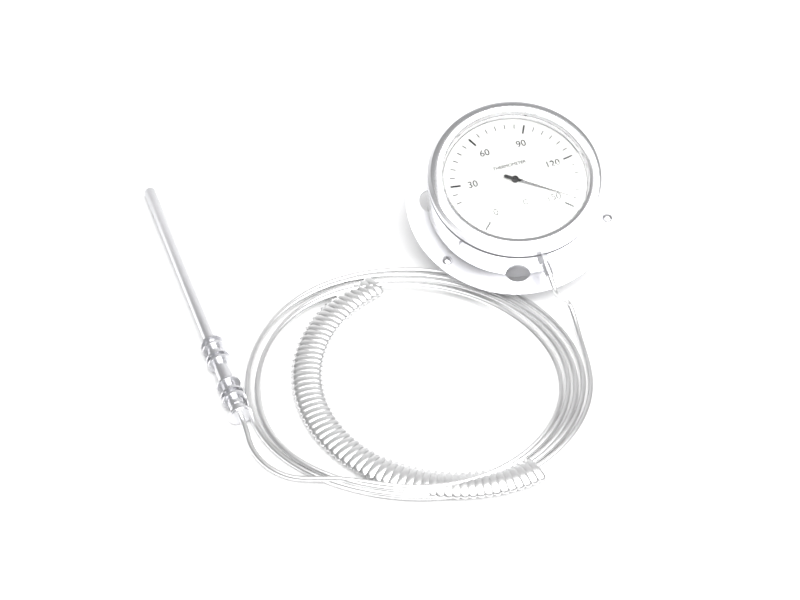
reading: 145 °C
